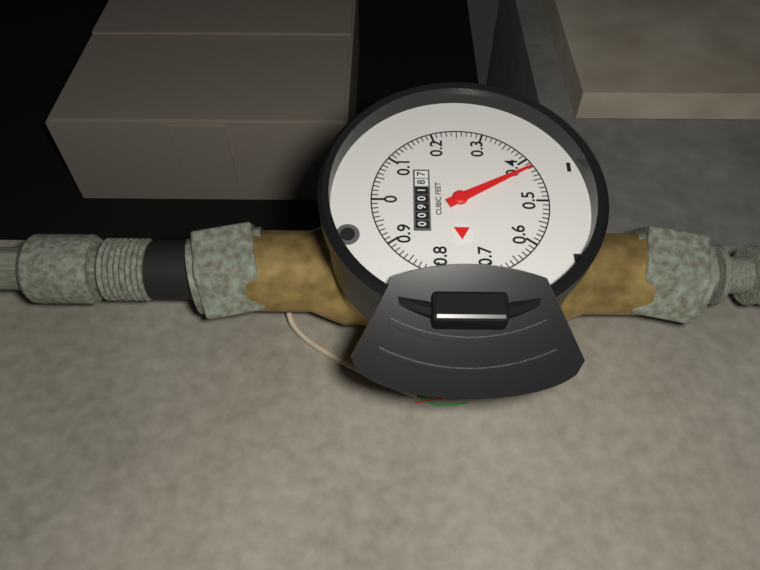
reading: 0.42 cubic feet
